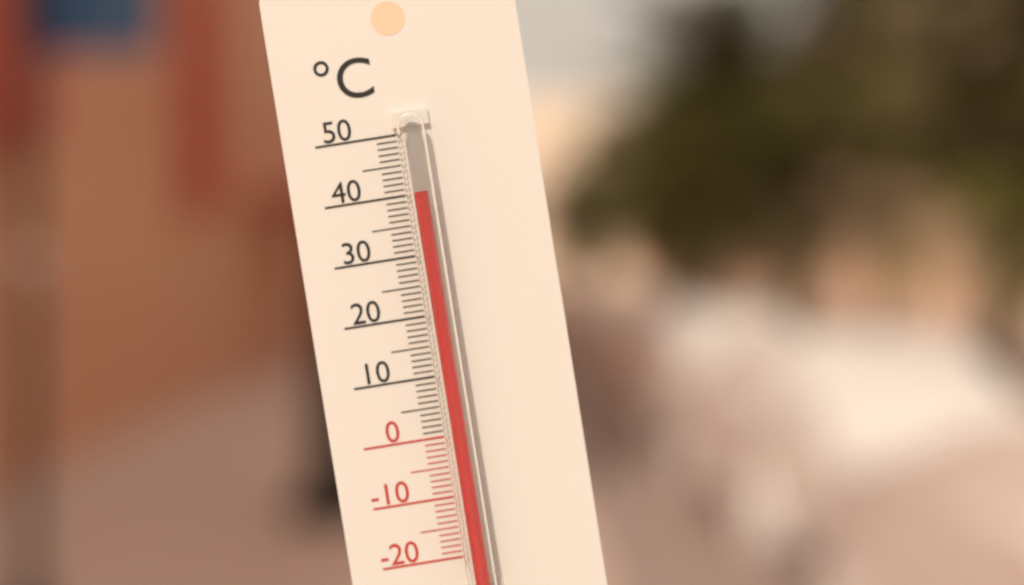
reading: 40 °C
